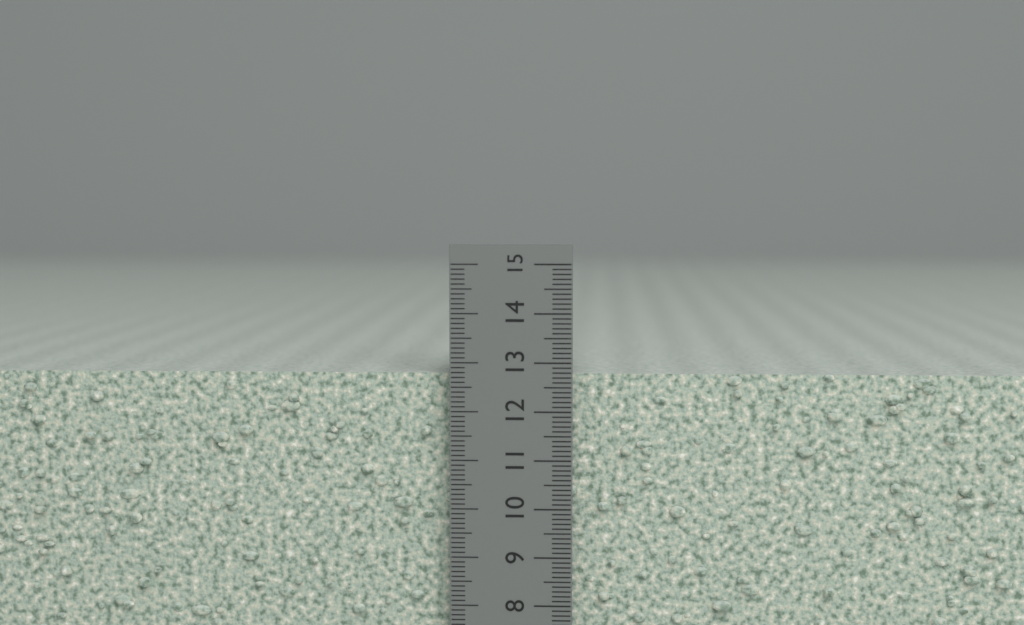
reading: 12.8 cm
